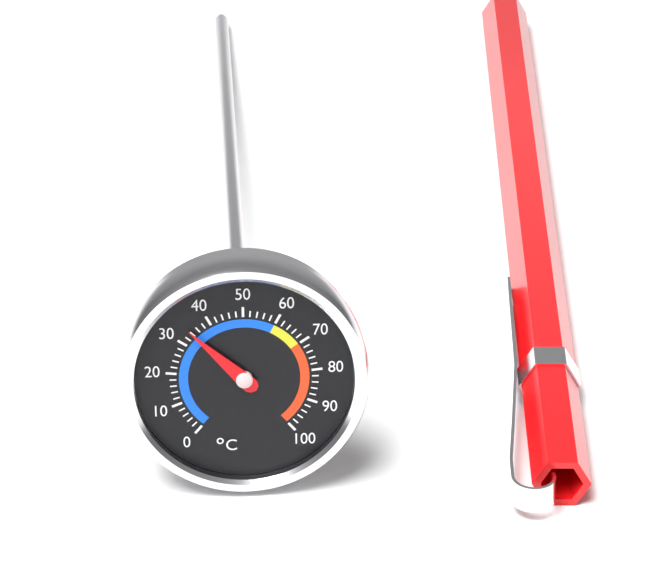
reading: 34 °C
